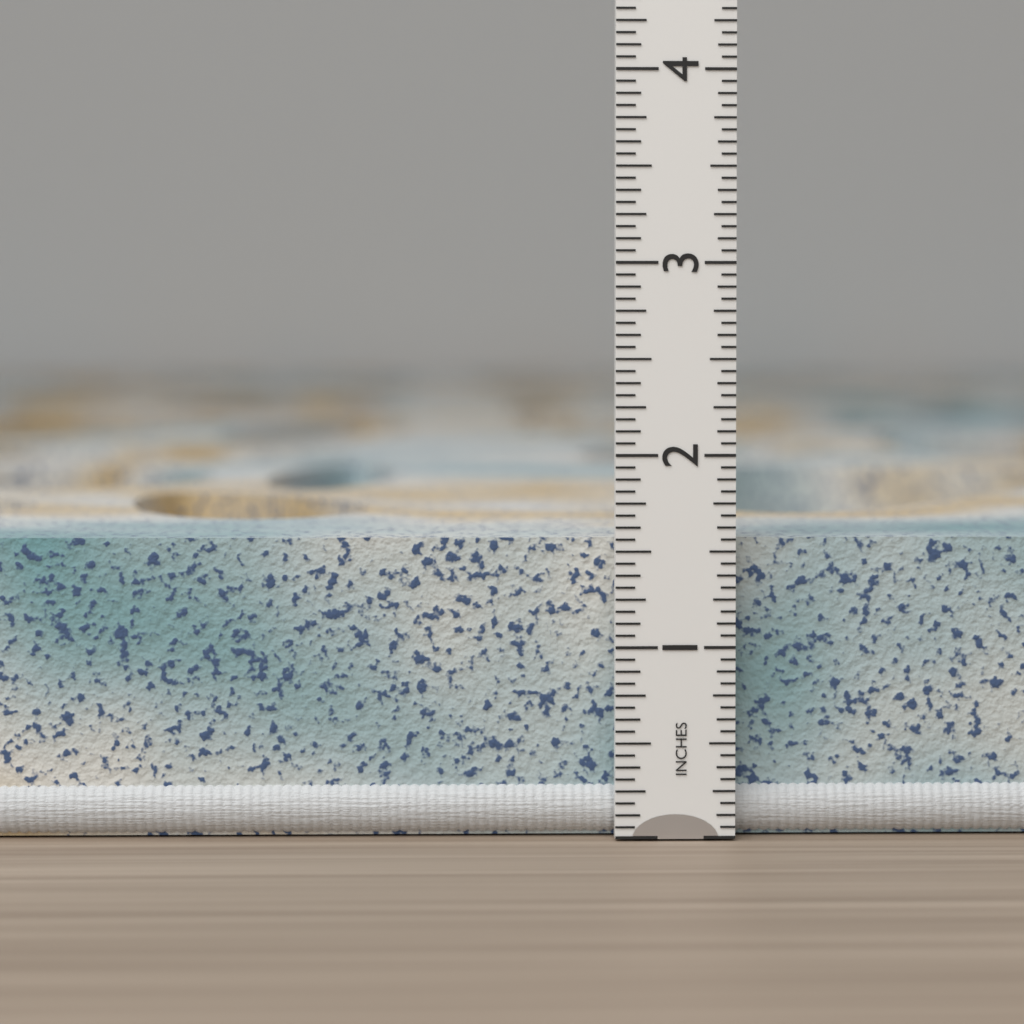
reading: 1.5625 in
